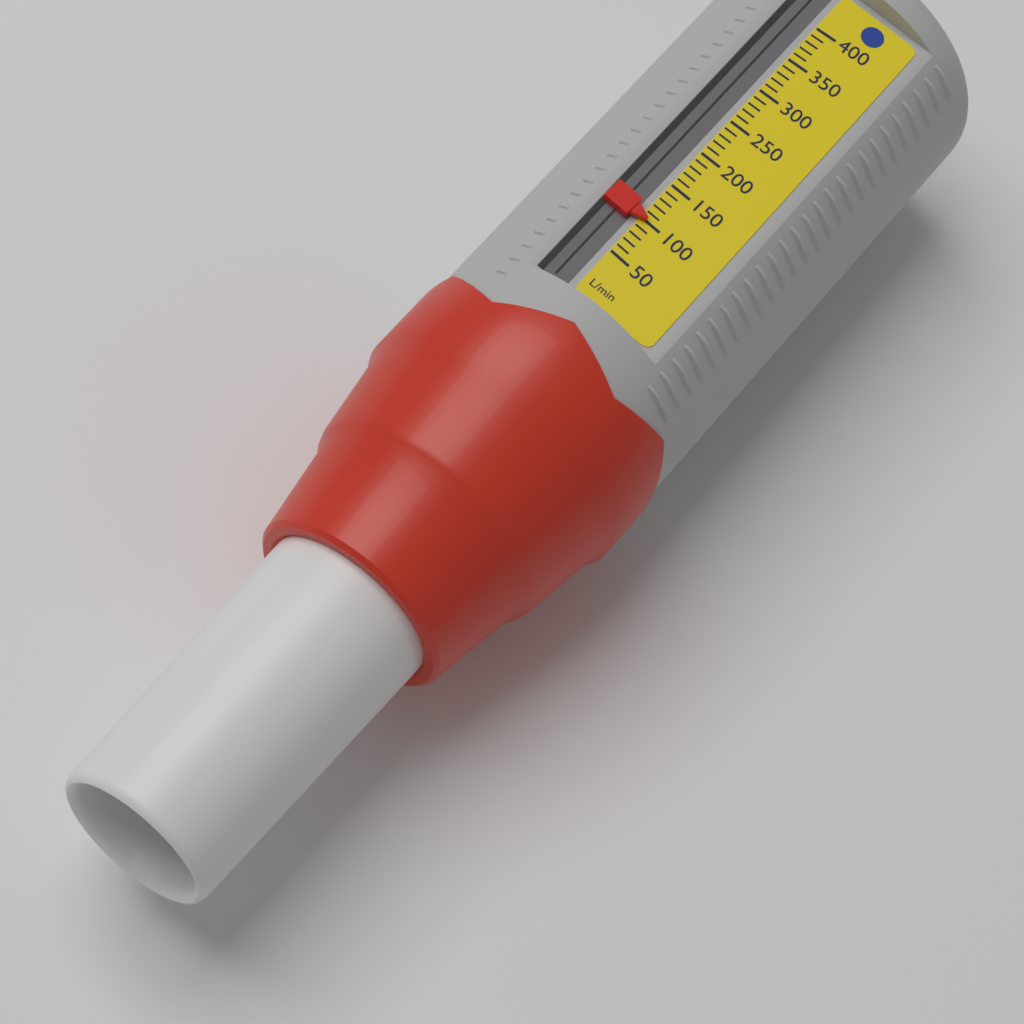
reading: 100 L/min
